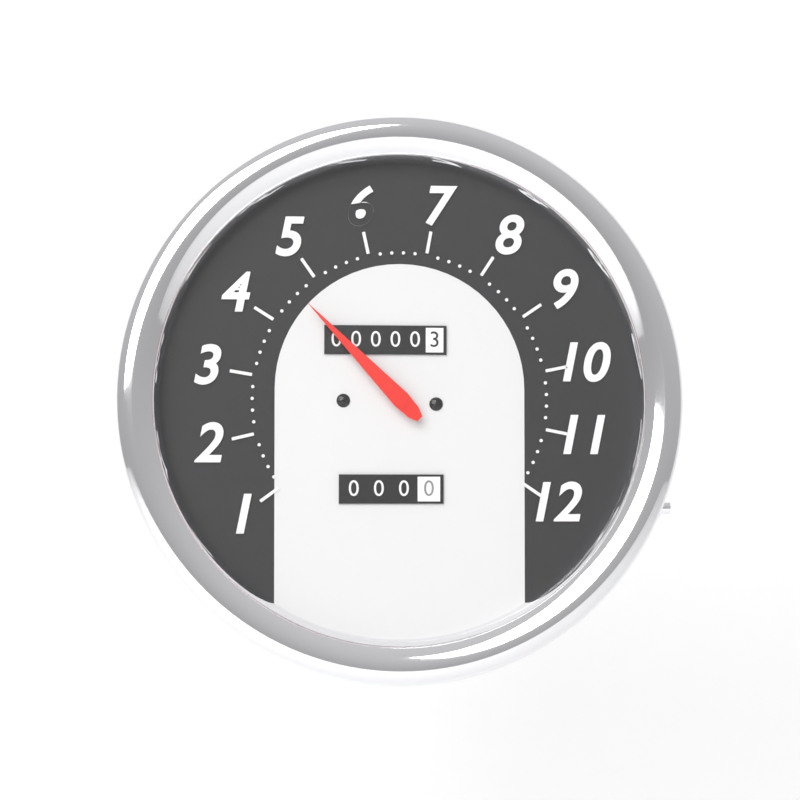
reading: 4.6 (no unit)
